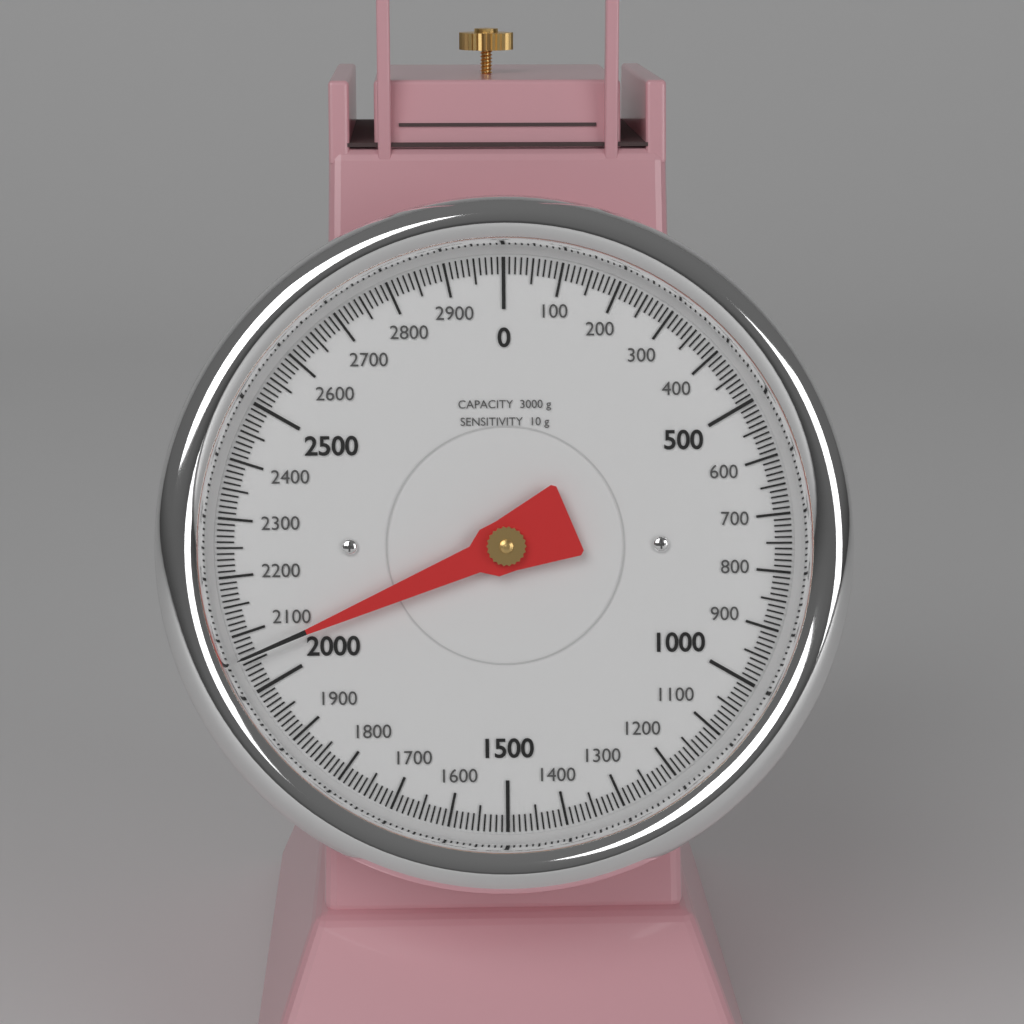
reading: 2060 g
